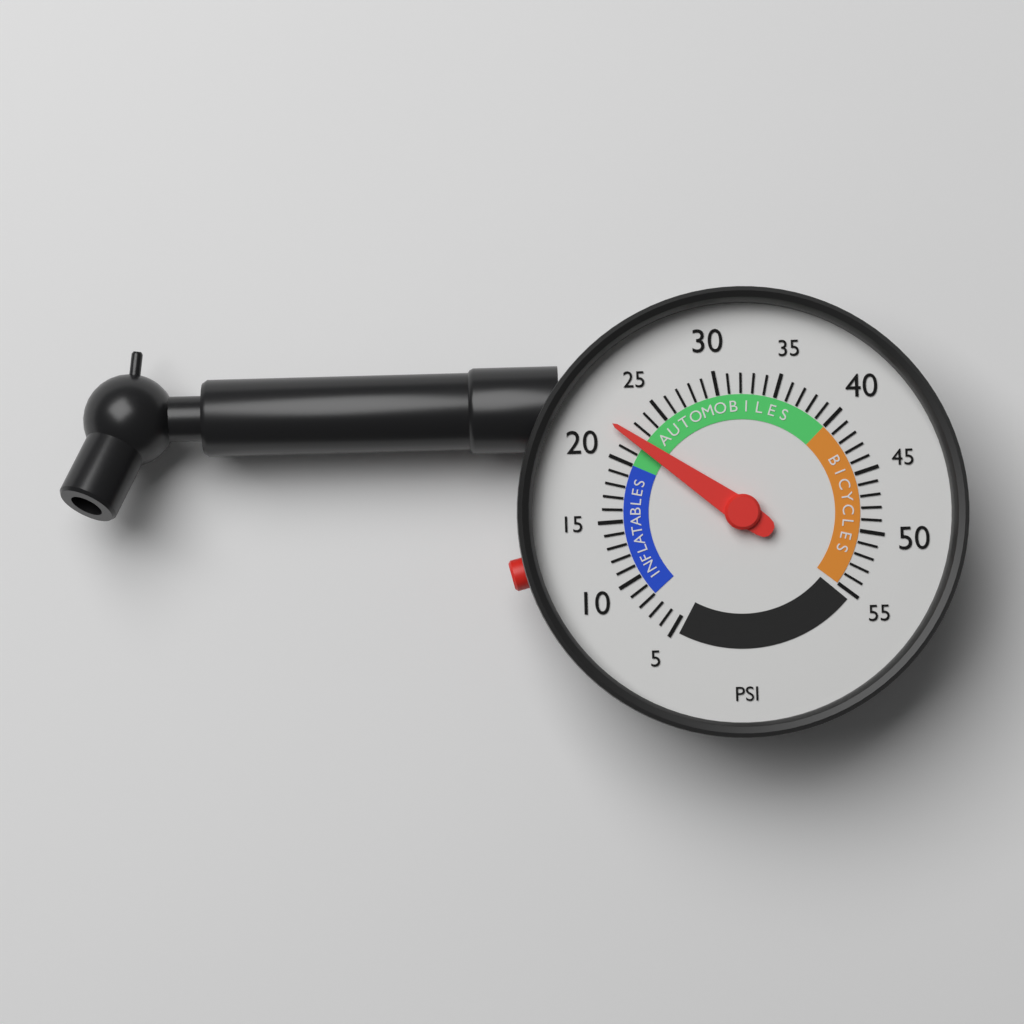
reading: 22 psi
